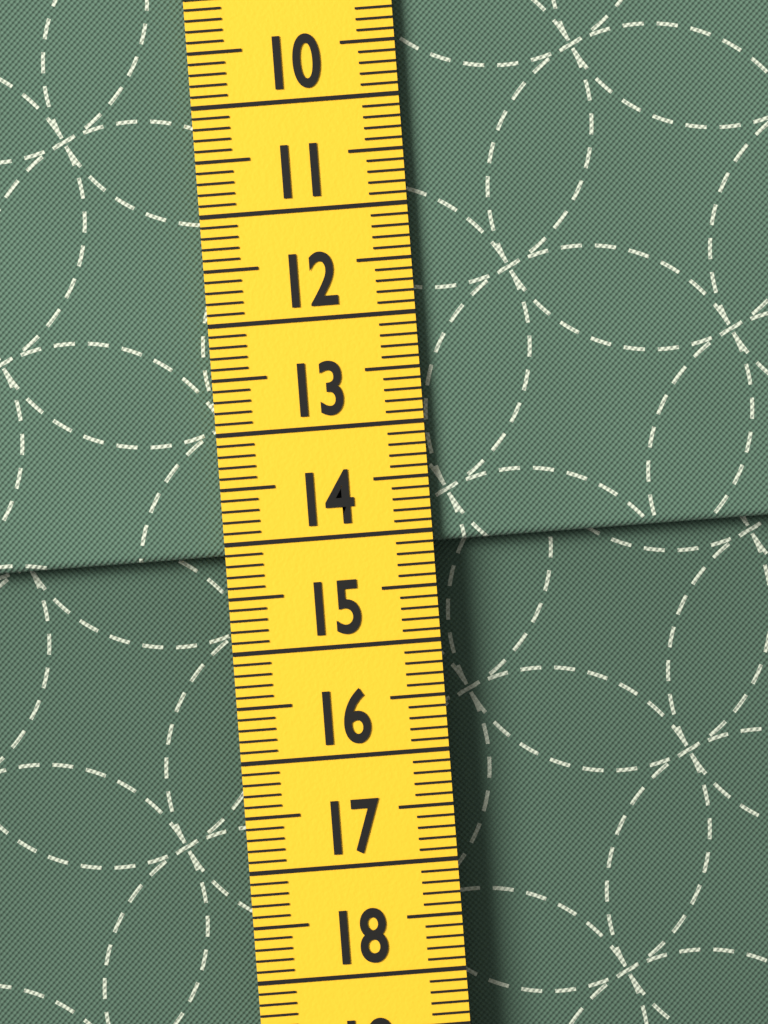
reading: 14.1 cm
